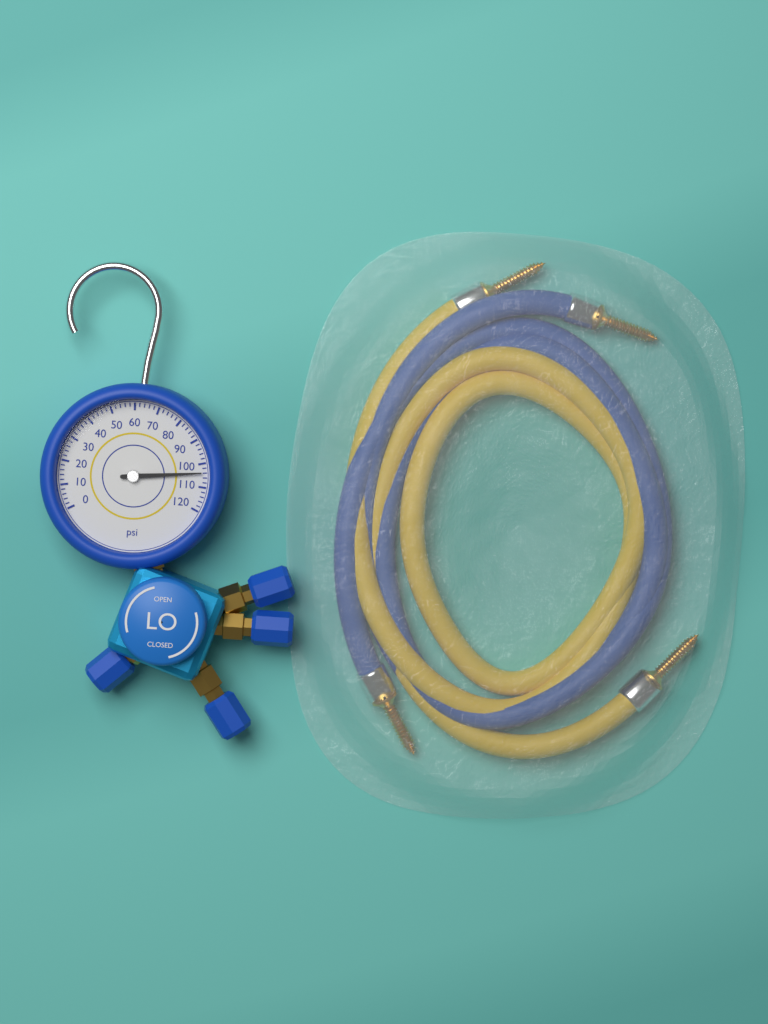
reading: 104 psi
